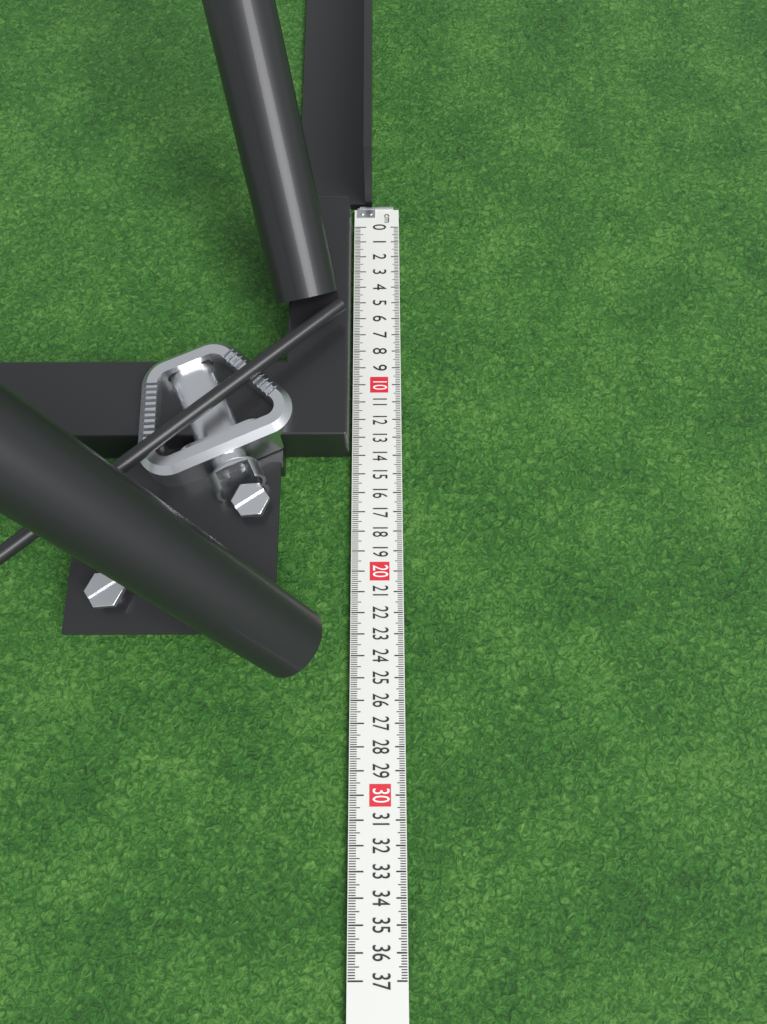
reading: 14.0 cm
